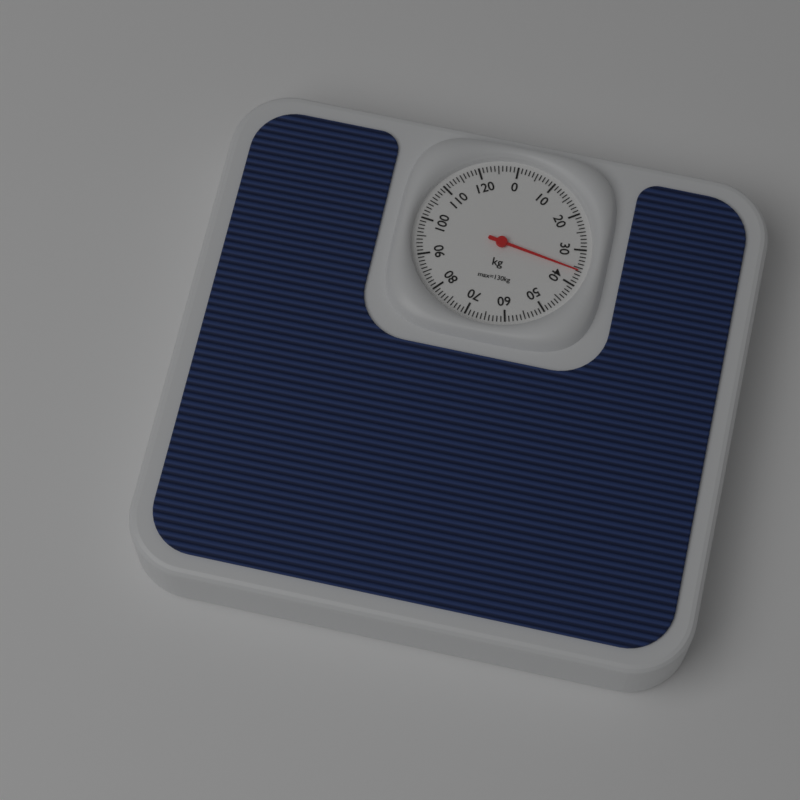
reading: 36 kg
